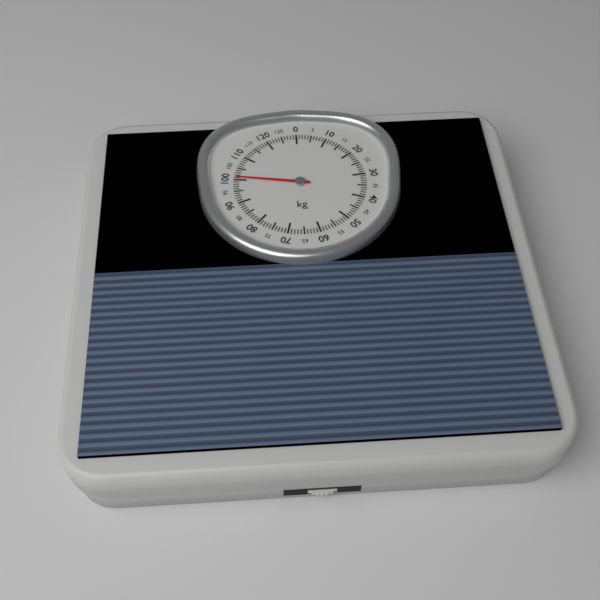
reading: 101 kg
